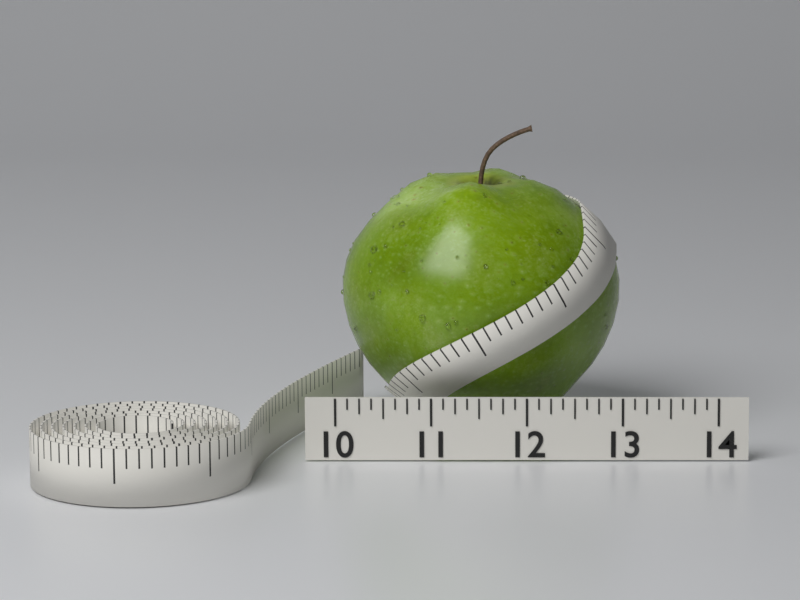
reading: 13.000 (no unit)
